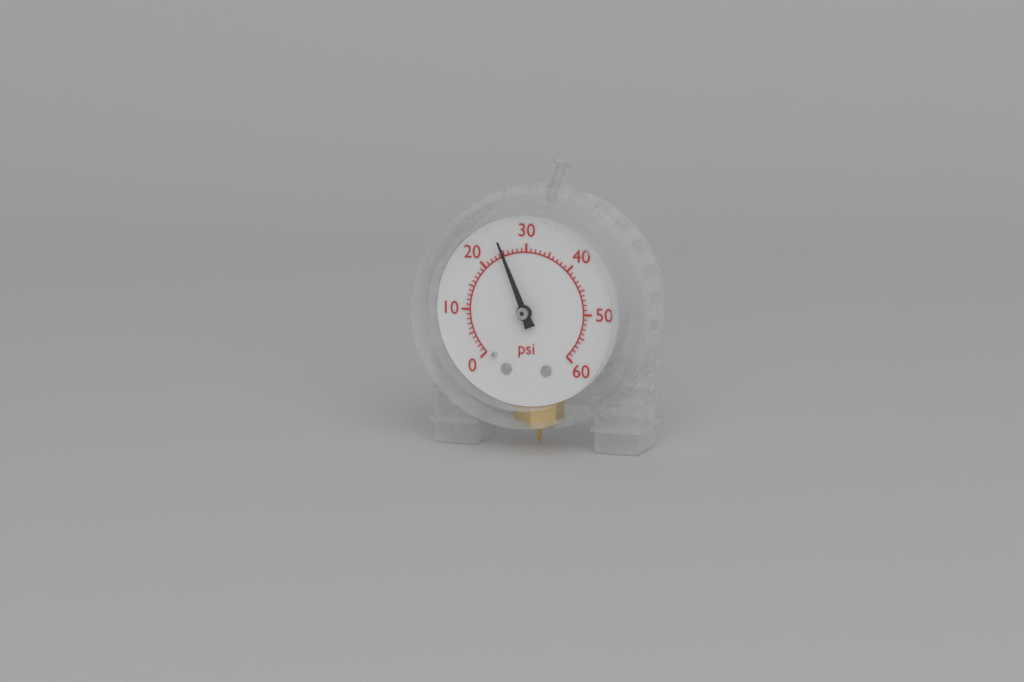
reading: 25 psi
